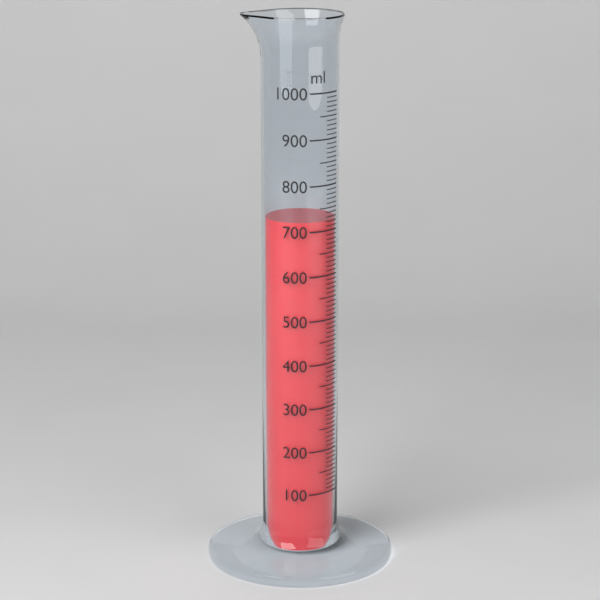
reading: 720 ml
